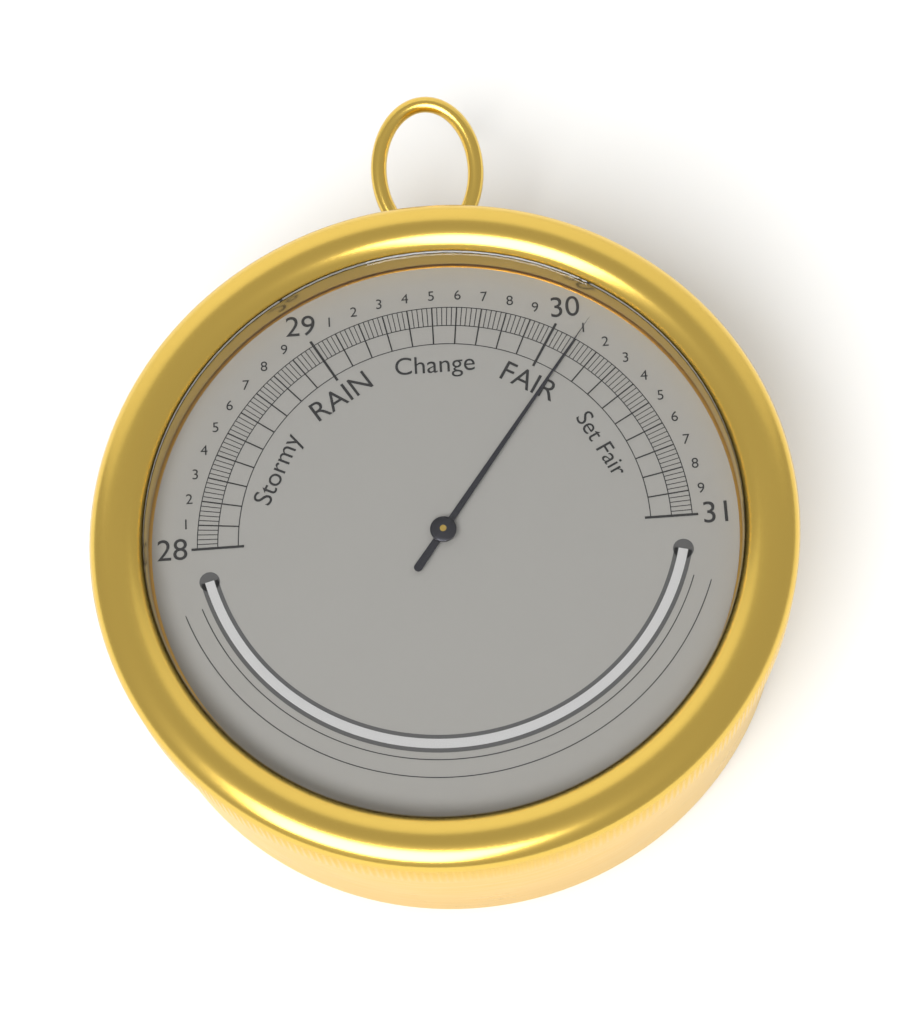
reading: 30.10 inHg
